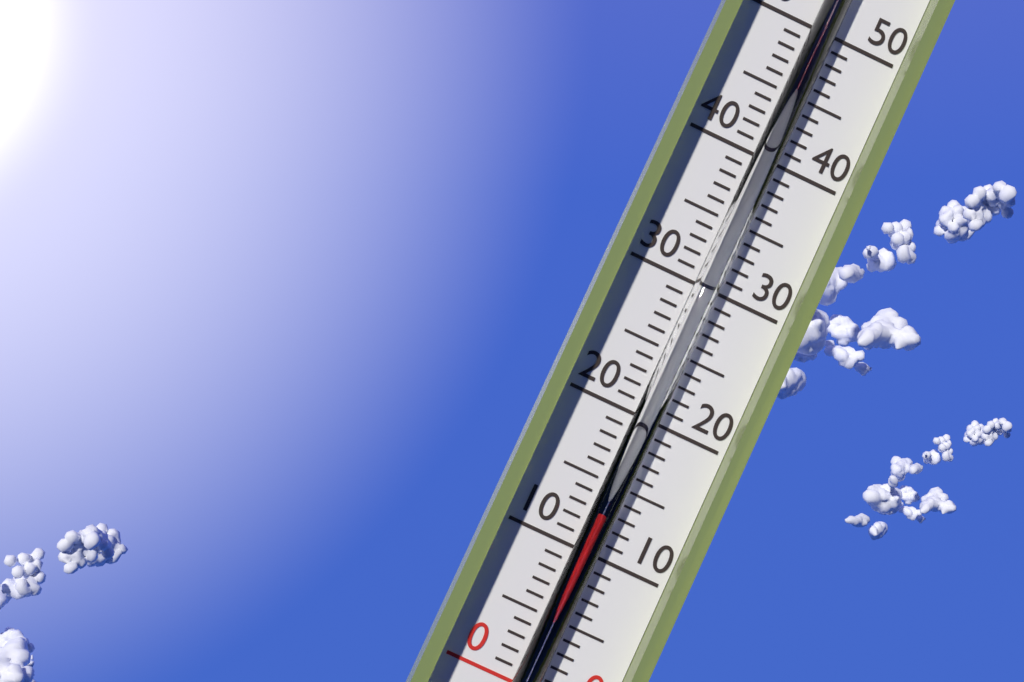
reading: 13 °C
